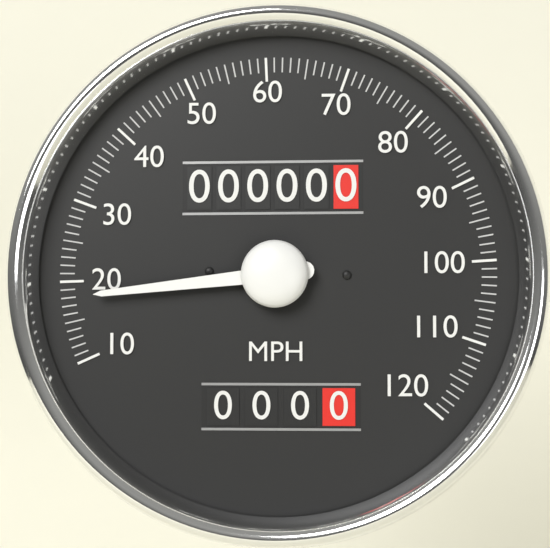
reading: 18 MPH
